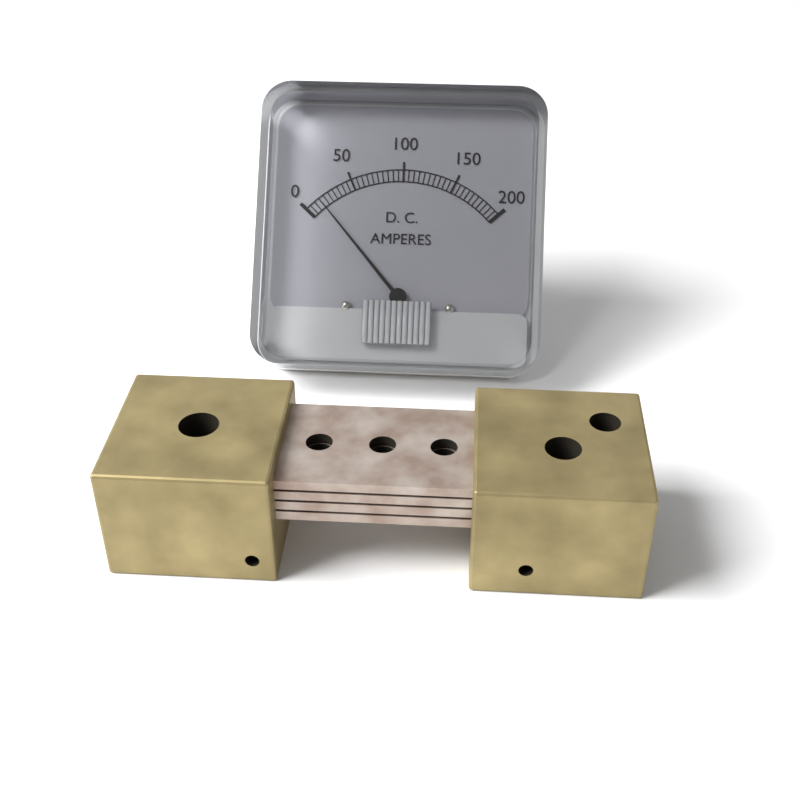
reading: 15 A
